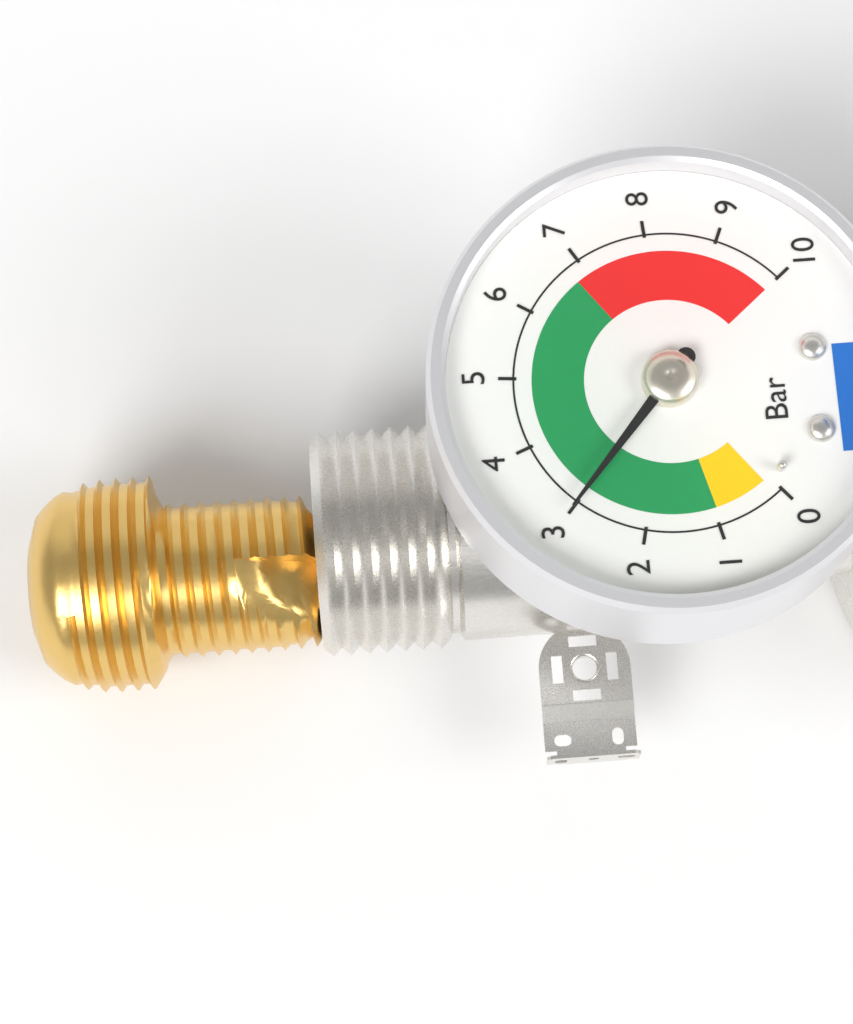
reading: 3 bar
